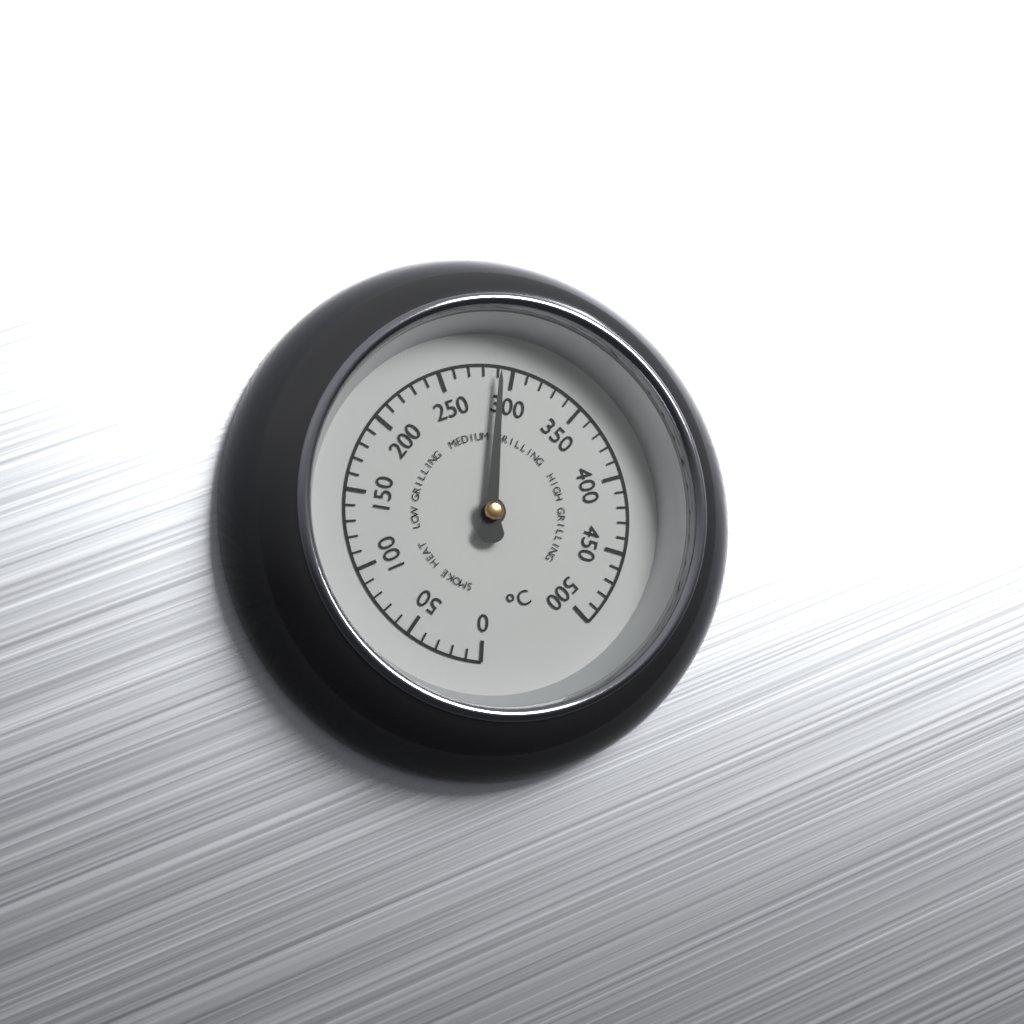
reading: 290 °C
